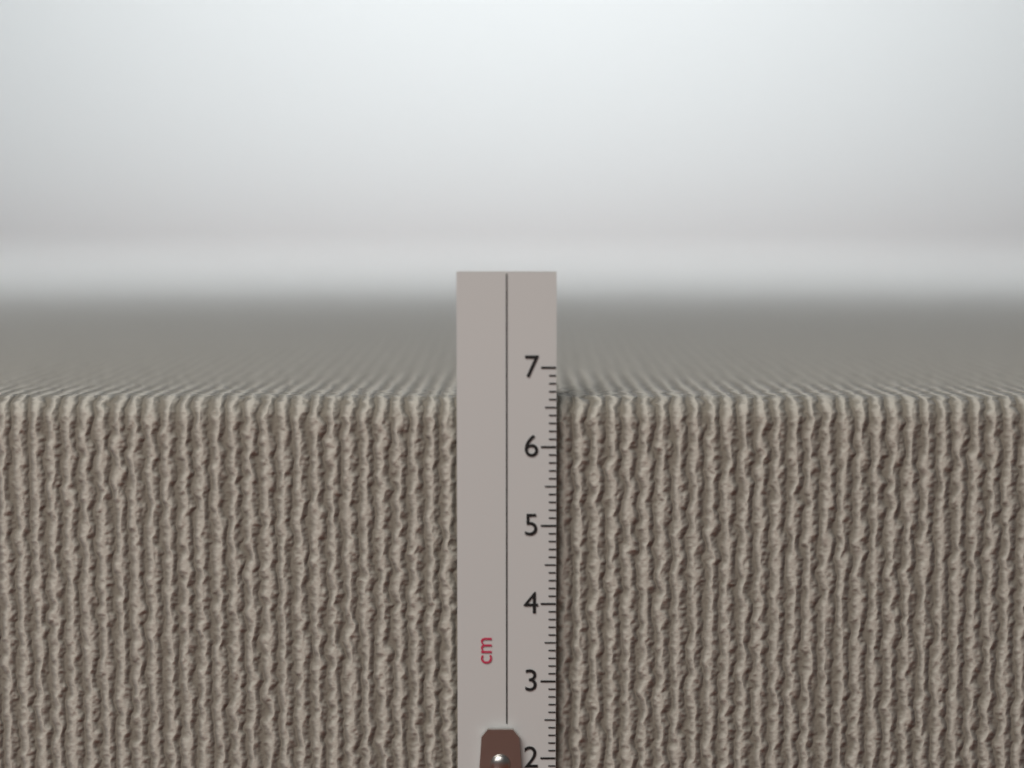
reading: 6.6 cm
